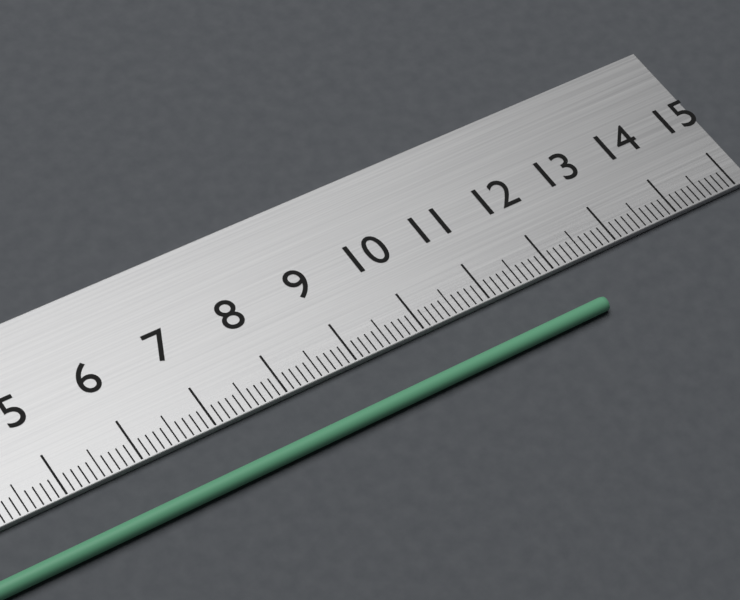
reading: 12.3 cm
